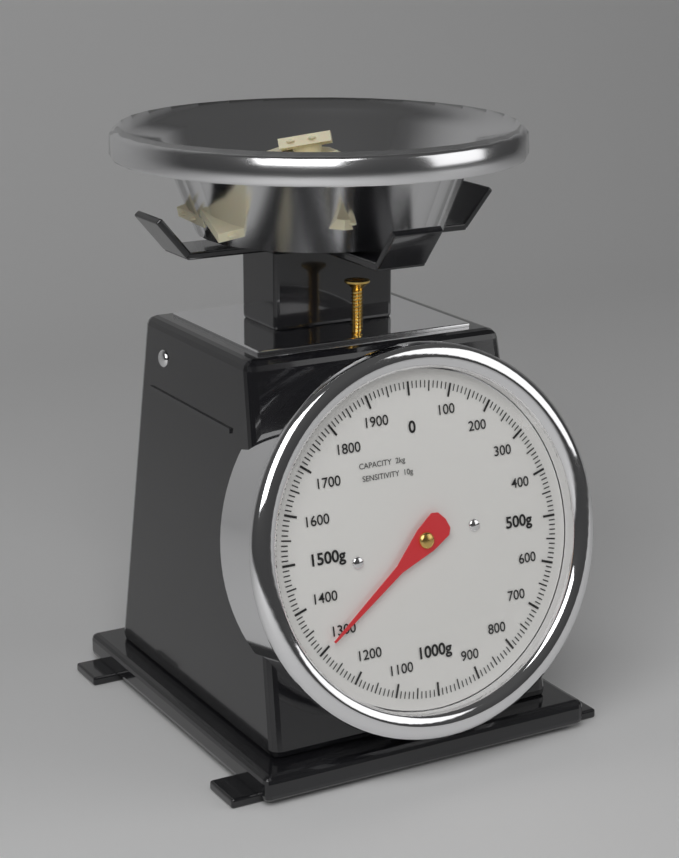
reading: 1300 g
